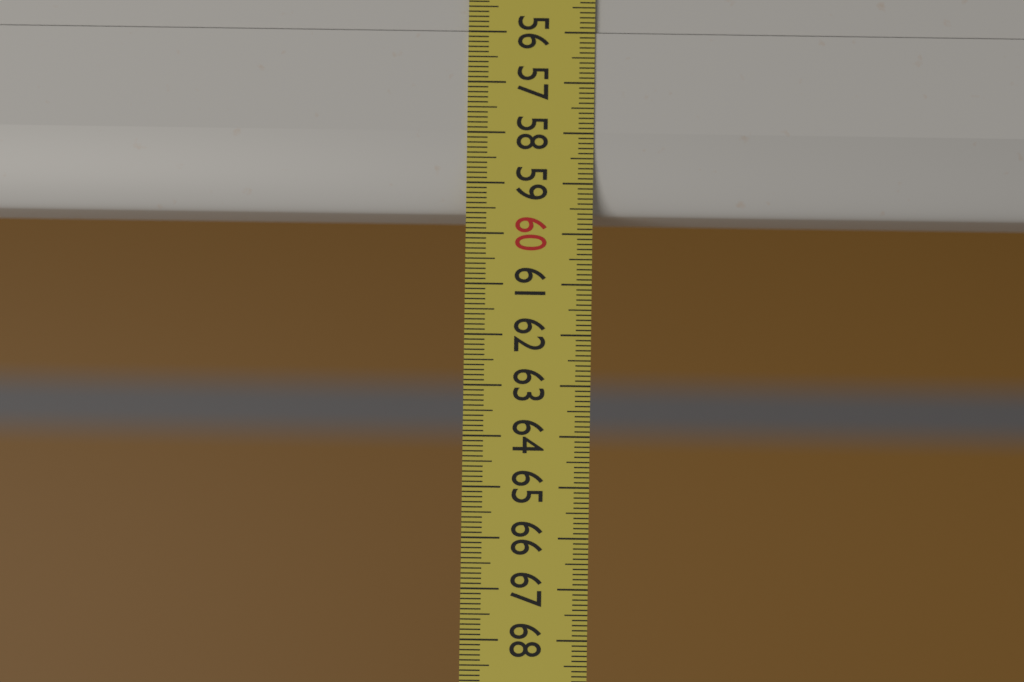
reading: 59.6 (no unit)
